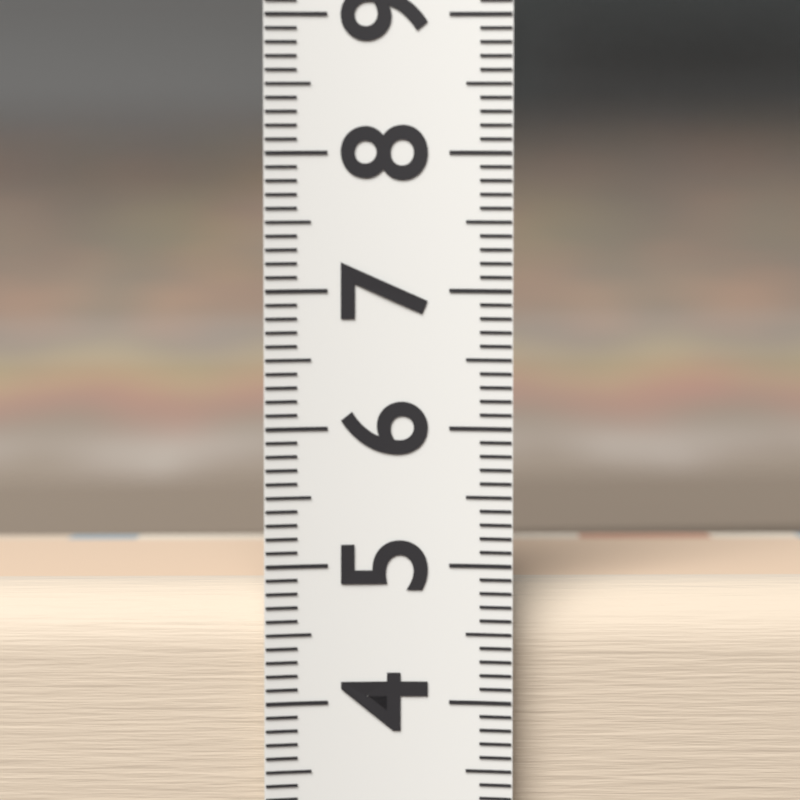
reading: 4.8 (no unit)
